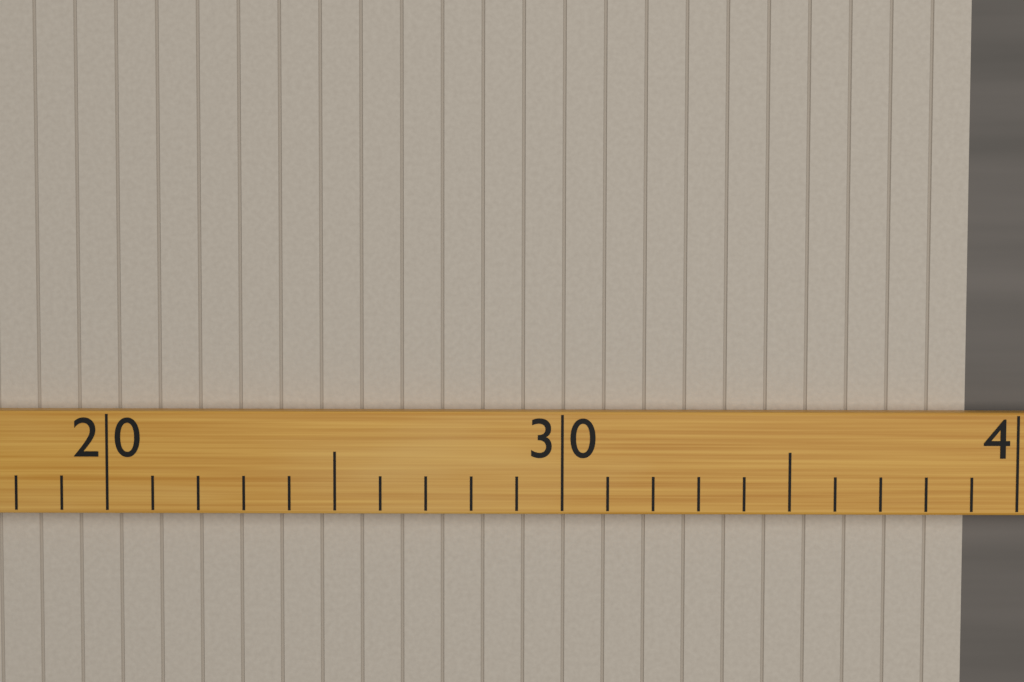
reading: 39 (no unit)
